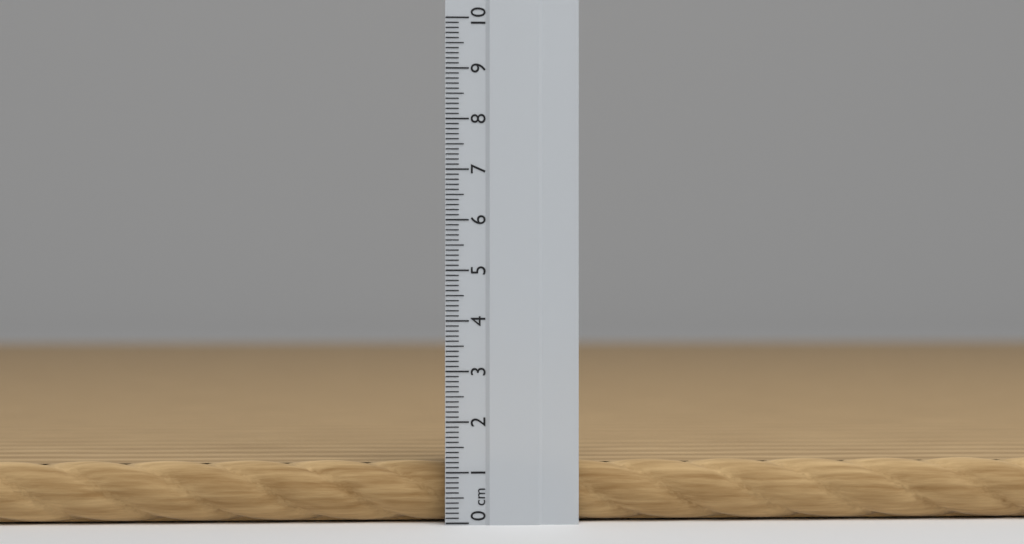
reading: 1.2 cm
